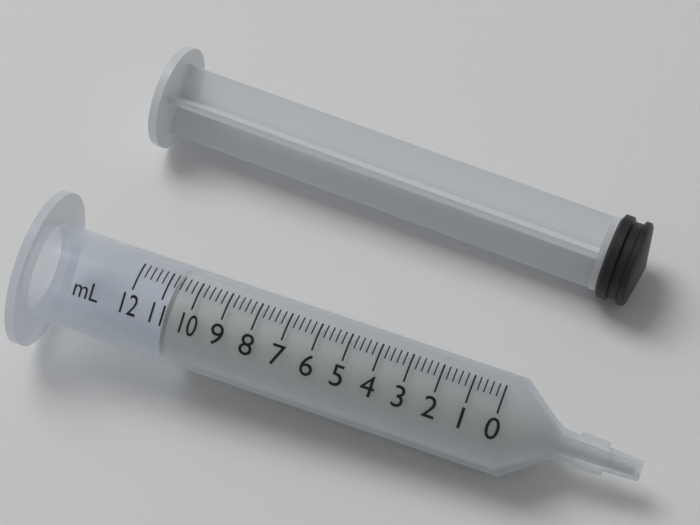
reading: 10.8 ml
